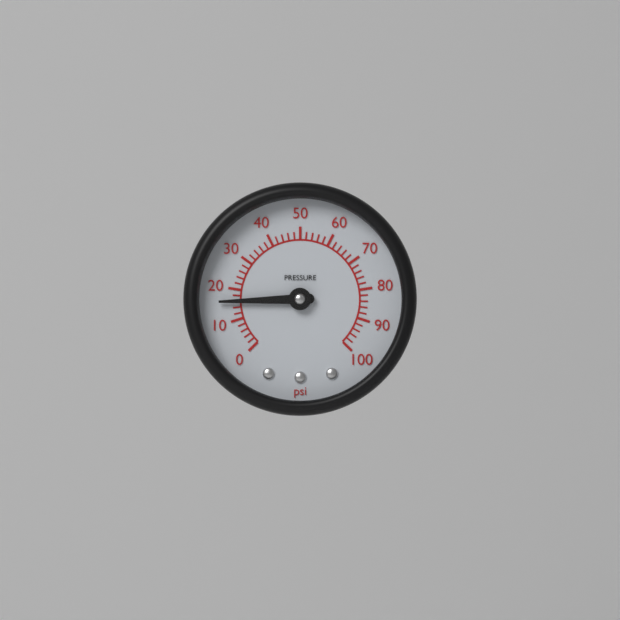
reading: 16 psi
